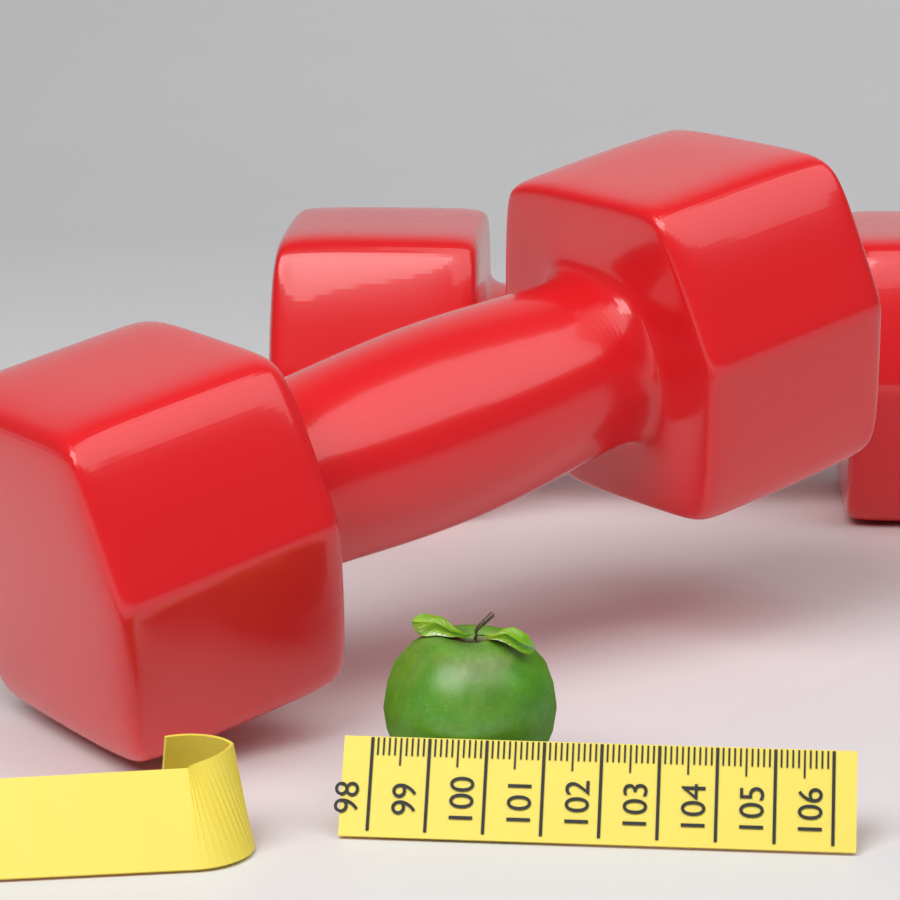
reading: 101.1 (no unit)
